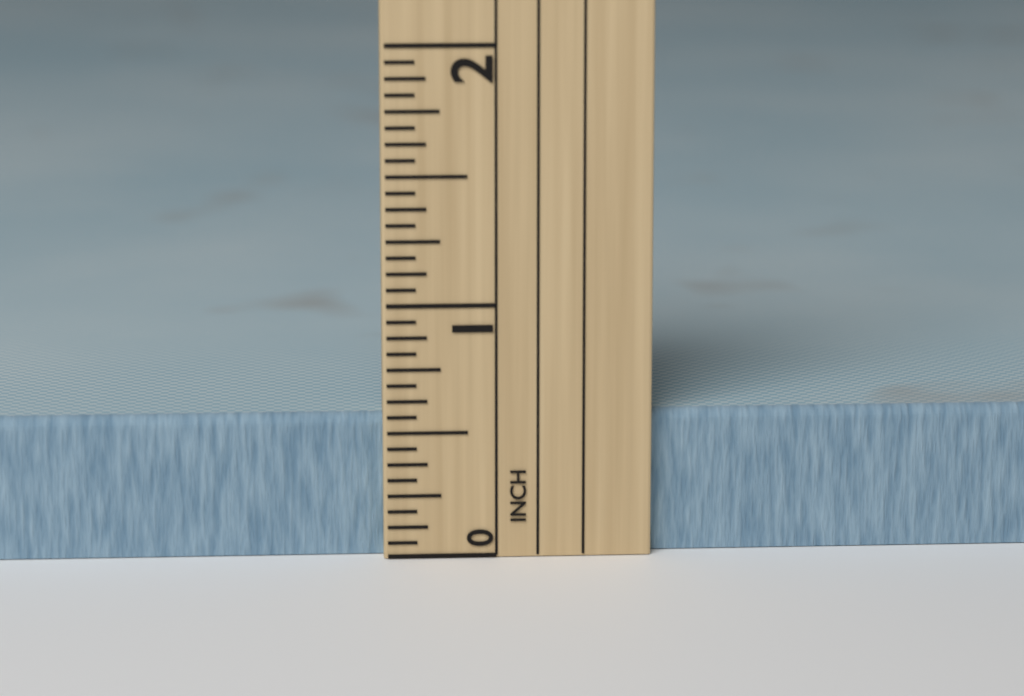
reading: 0.5625 in
